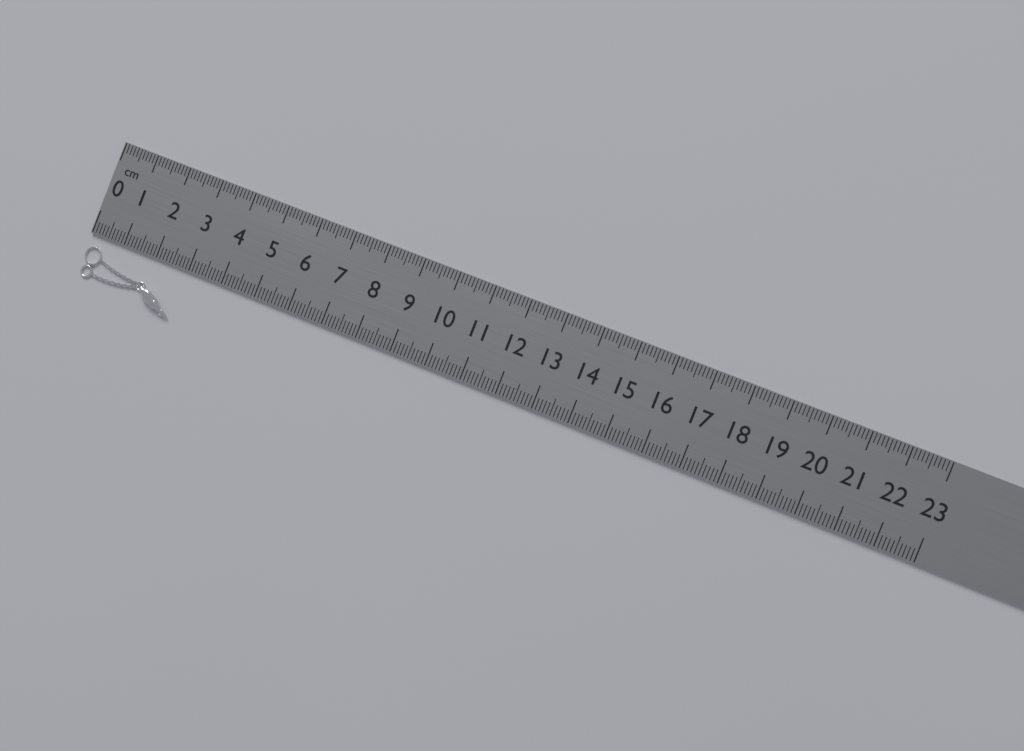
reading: 2.9 cm
